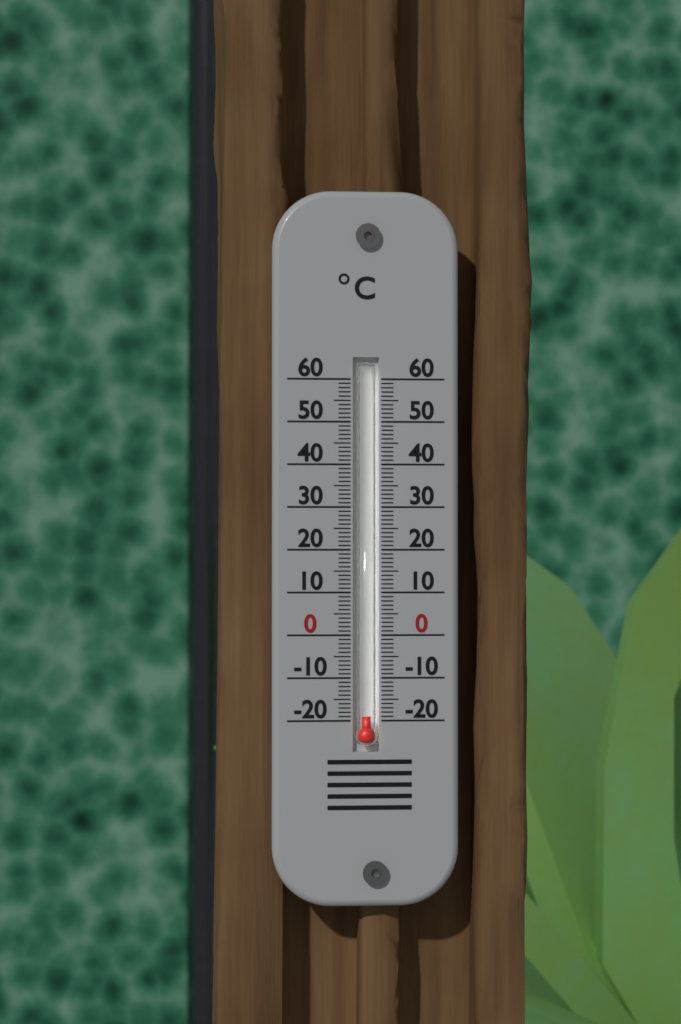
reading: -19 °C
